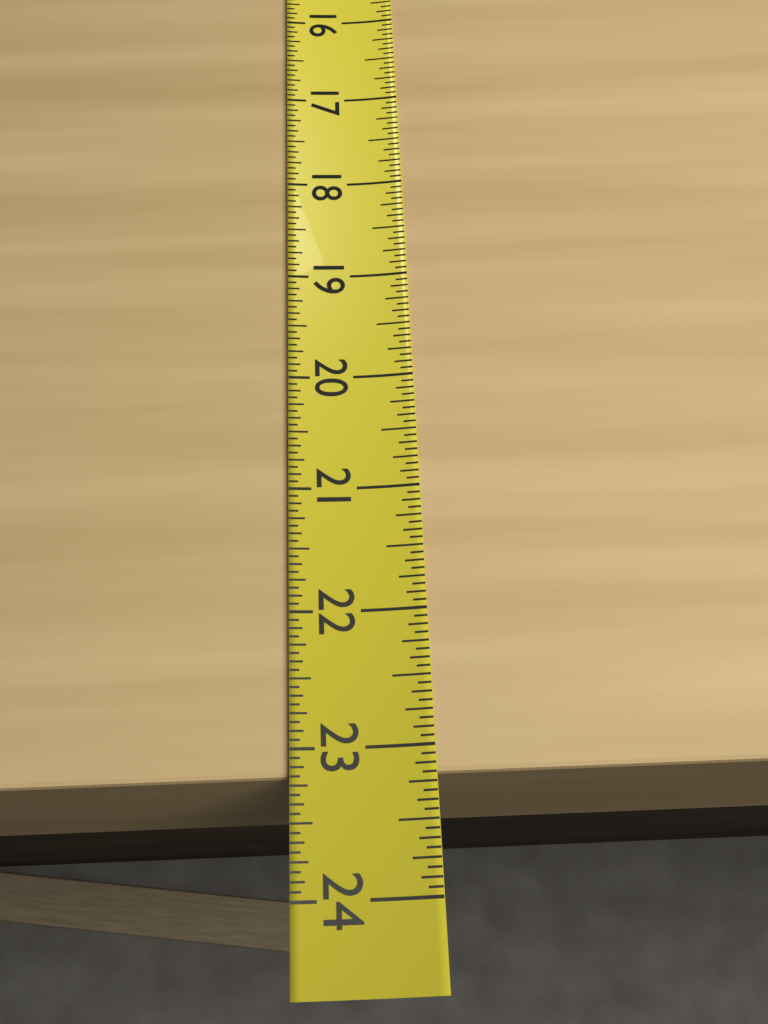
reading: 23.1875 (no unit)
